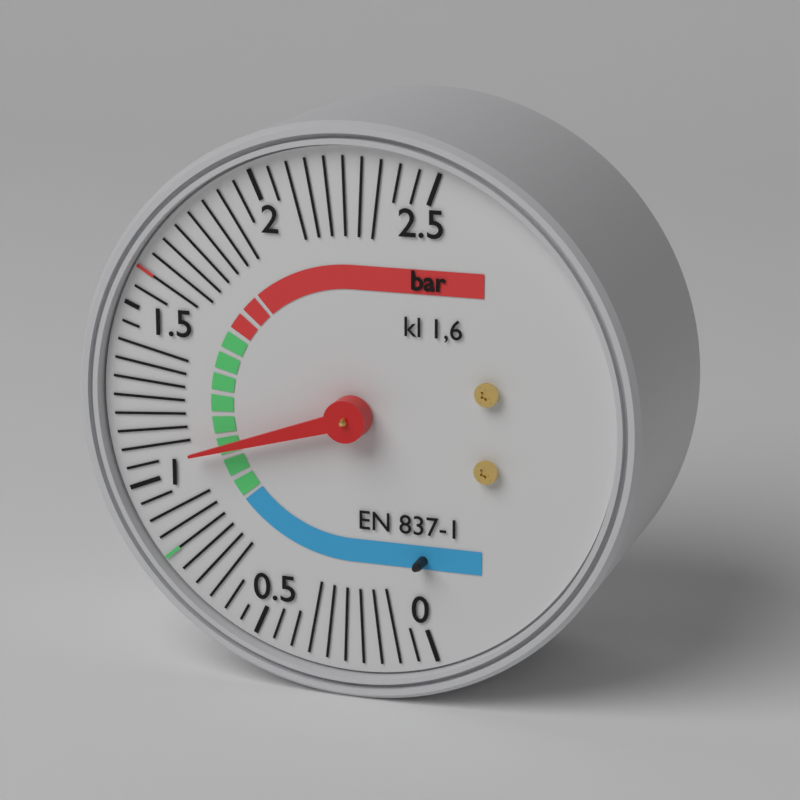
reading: 1.05 bar
